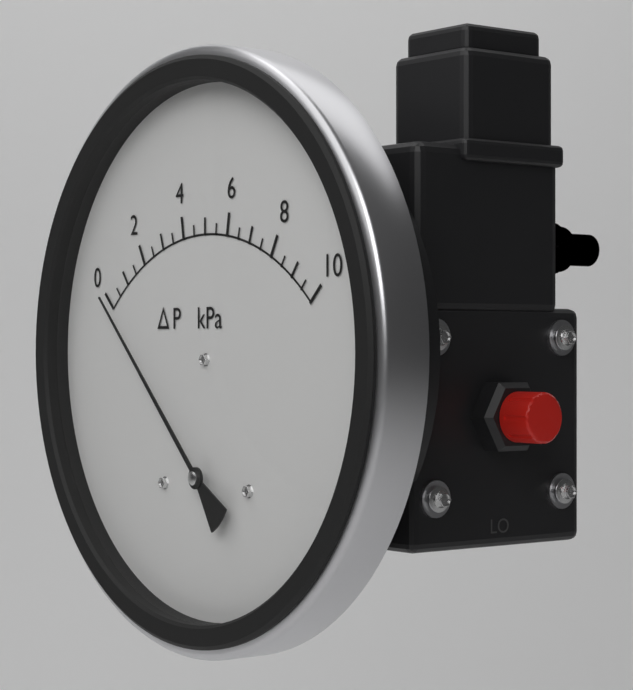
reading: 0.0 kPa
